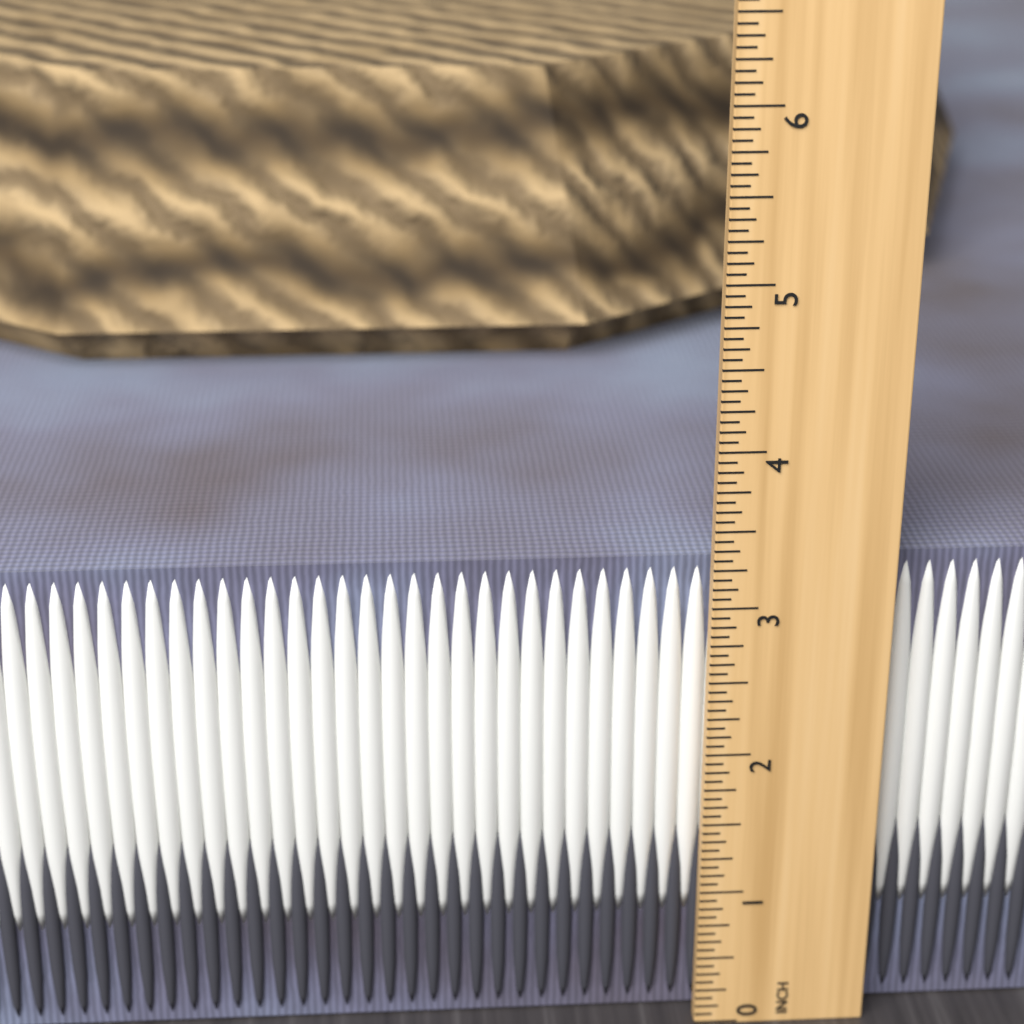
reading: 3.2500 in
